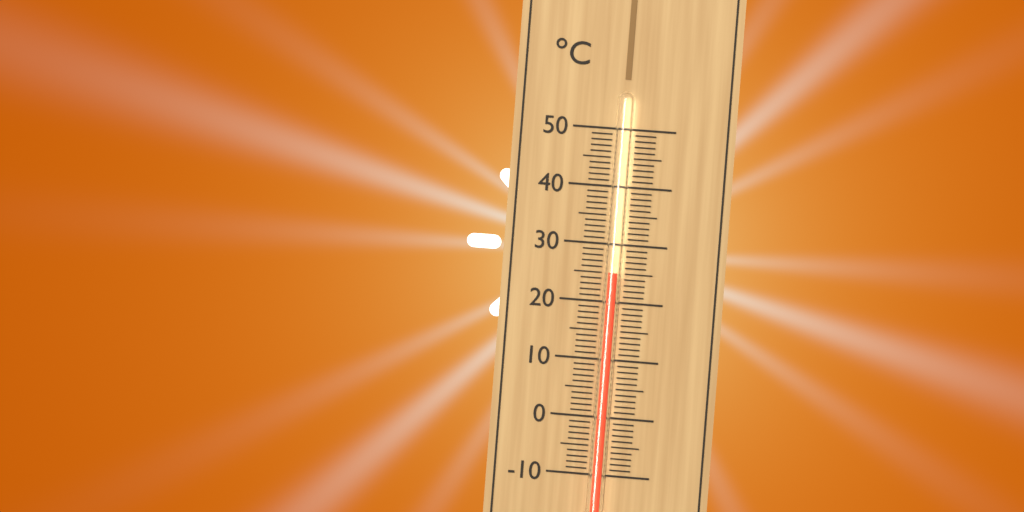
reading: 25 °C
